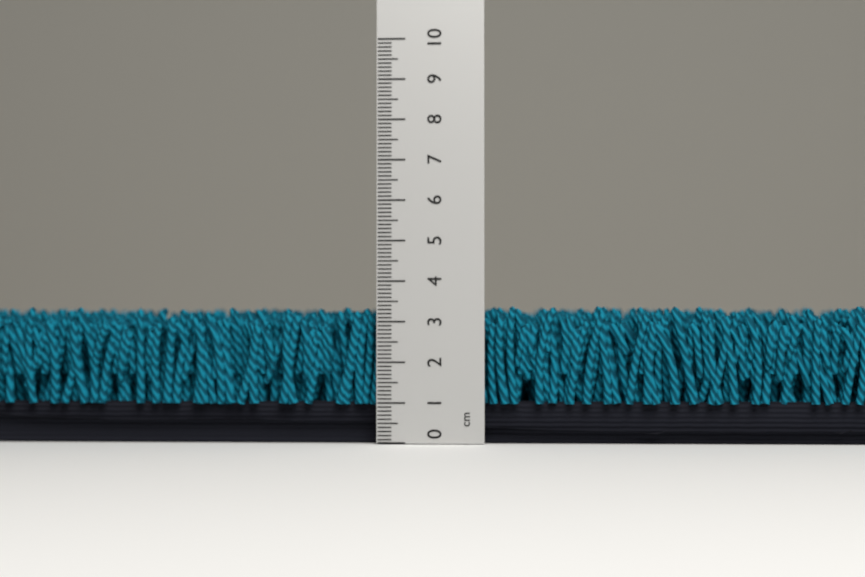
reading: 3.4 cm
